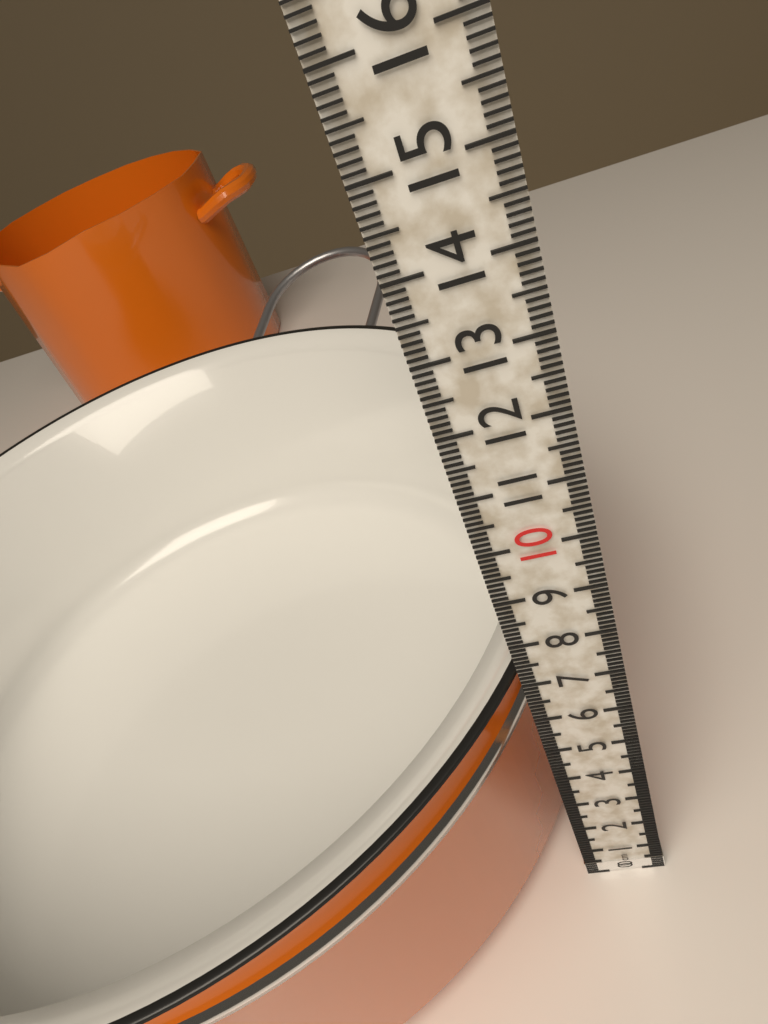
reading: 7.0 cm
